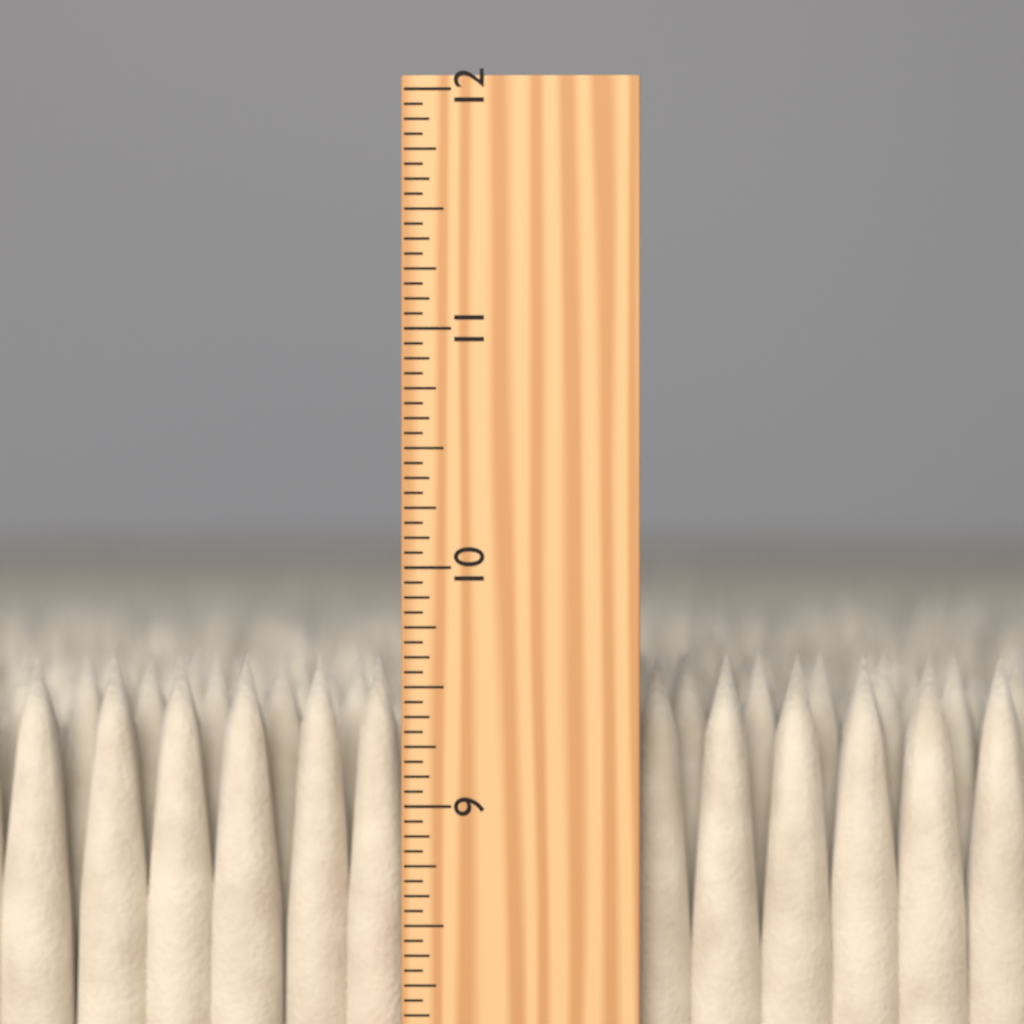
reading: 9.6250 inch
